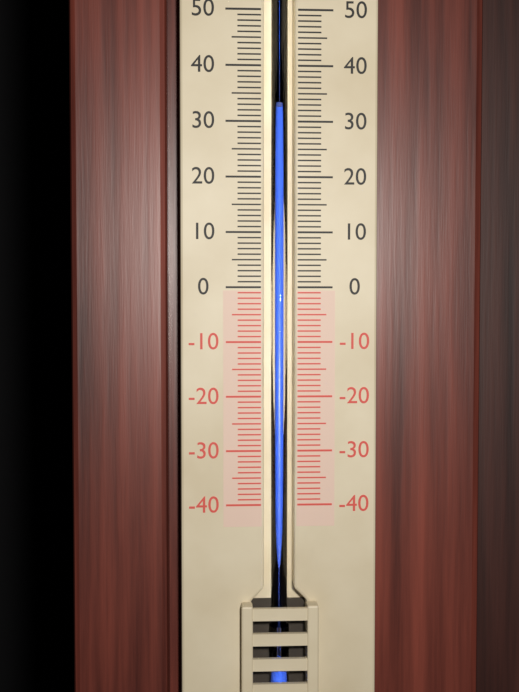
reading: 32 (no unit)
